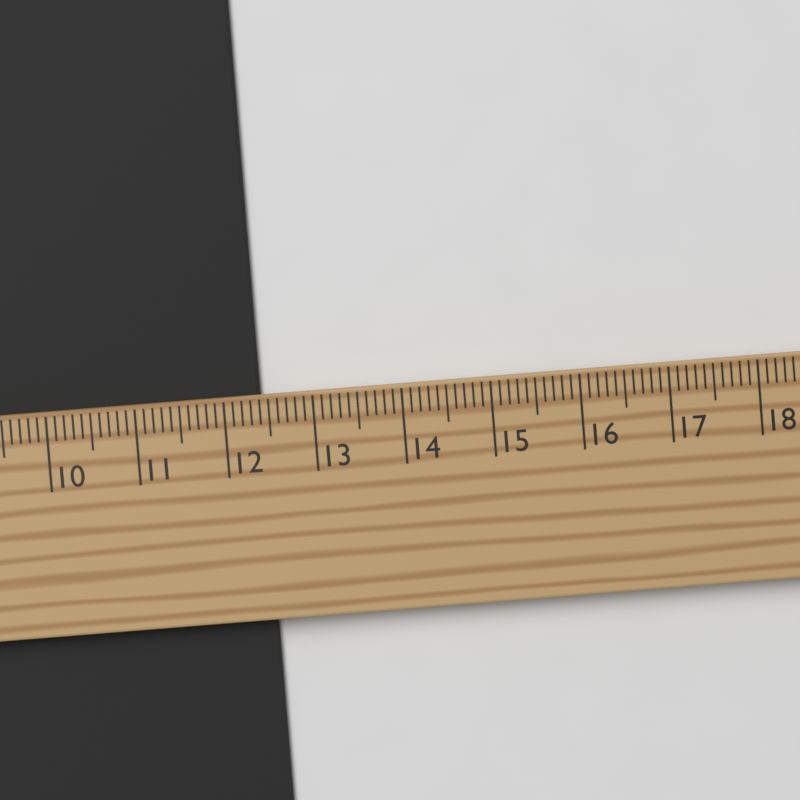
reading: 12.4 cm
